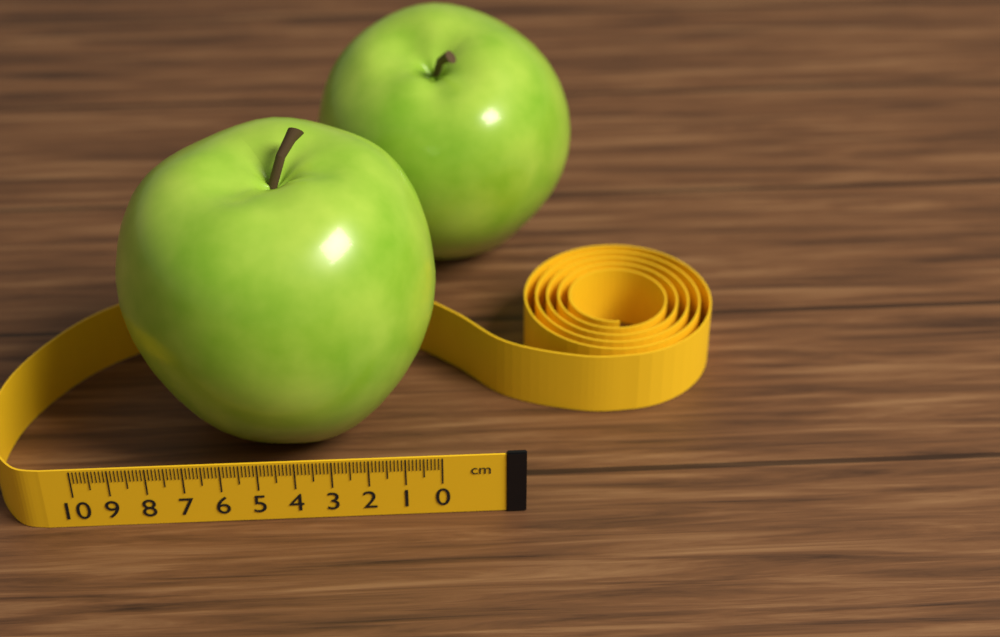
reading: 8.9 cm
